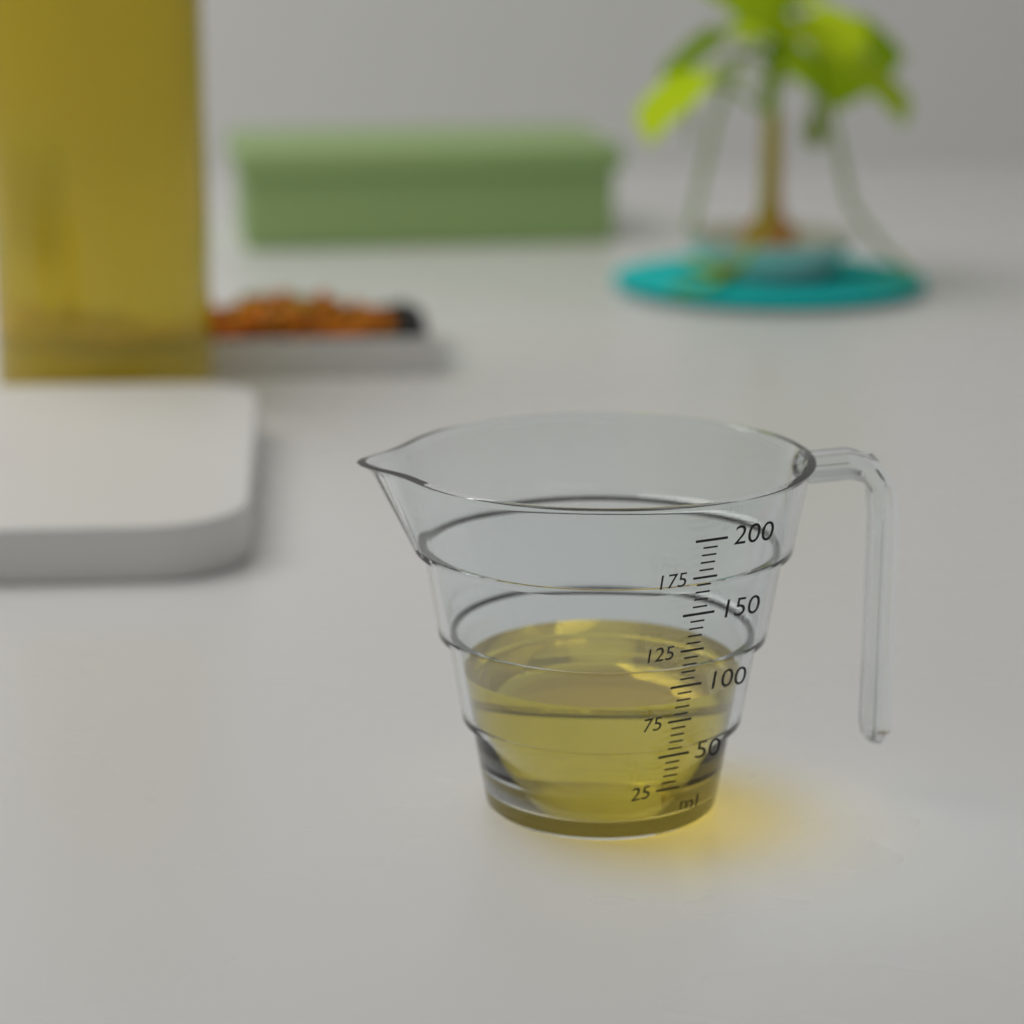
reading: 85 ml
